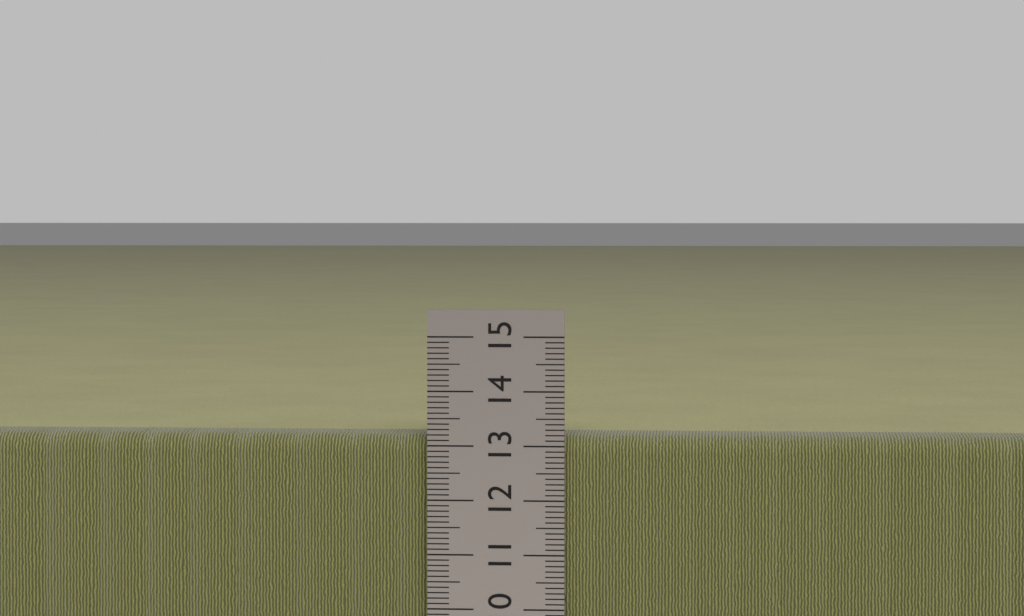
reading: 13.2 cm
